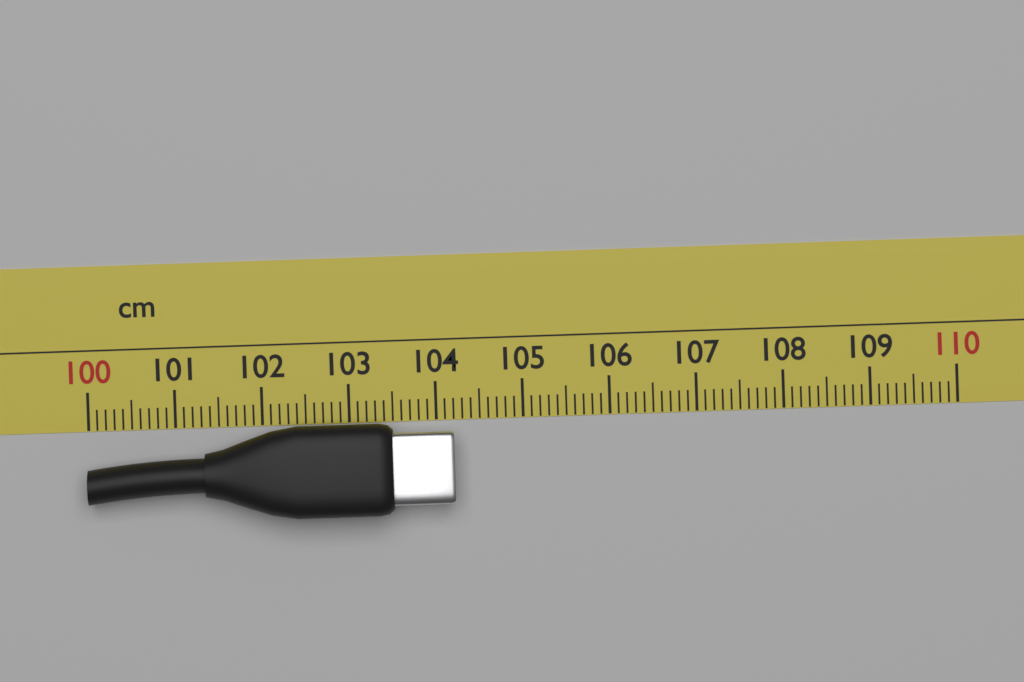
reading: 104.2 cm
